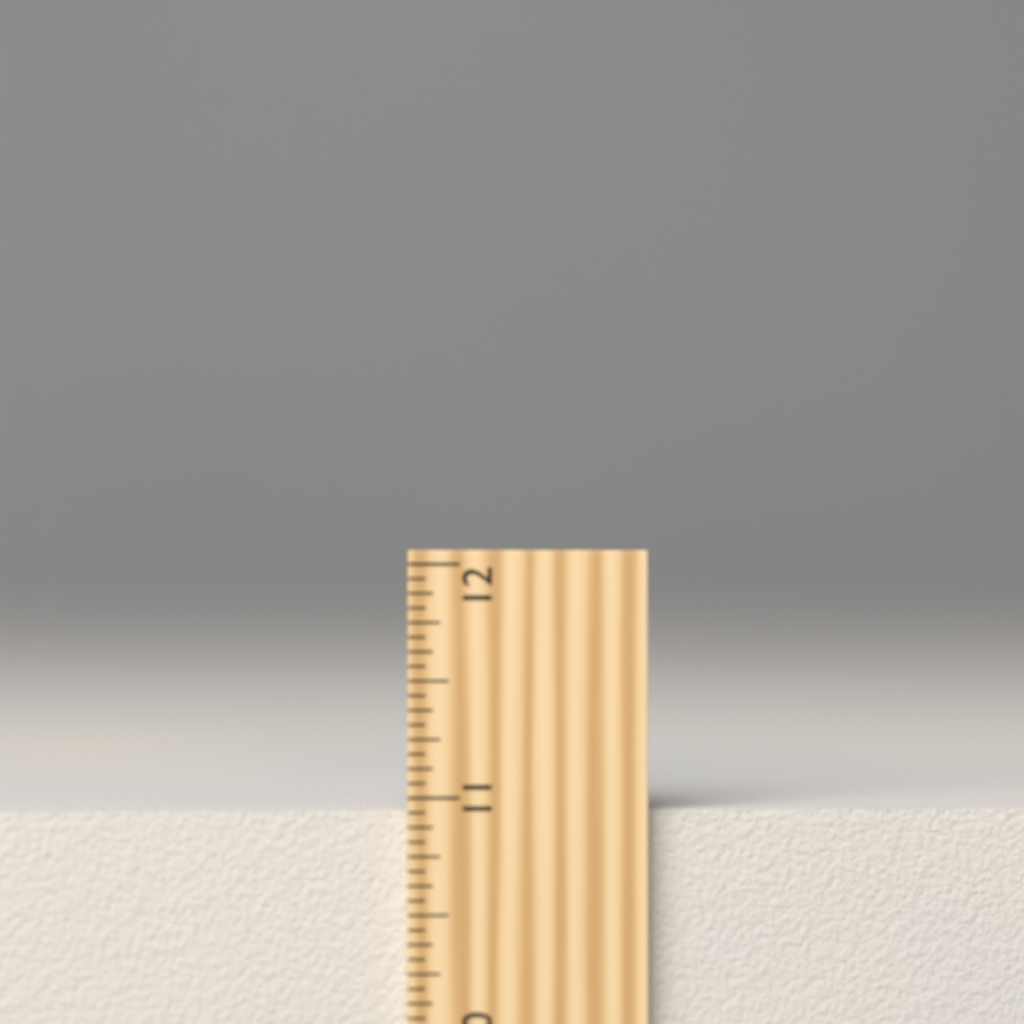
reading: 10.9375 inch
